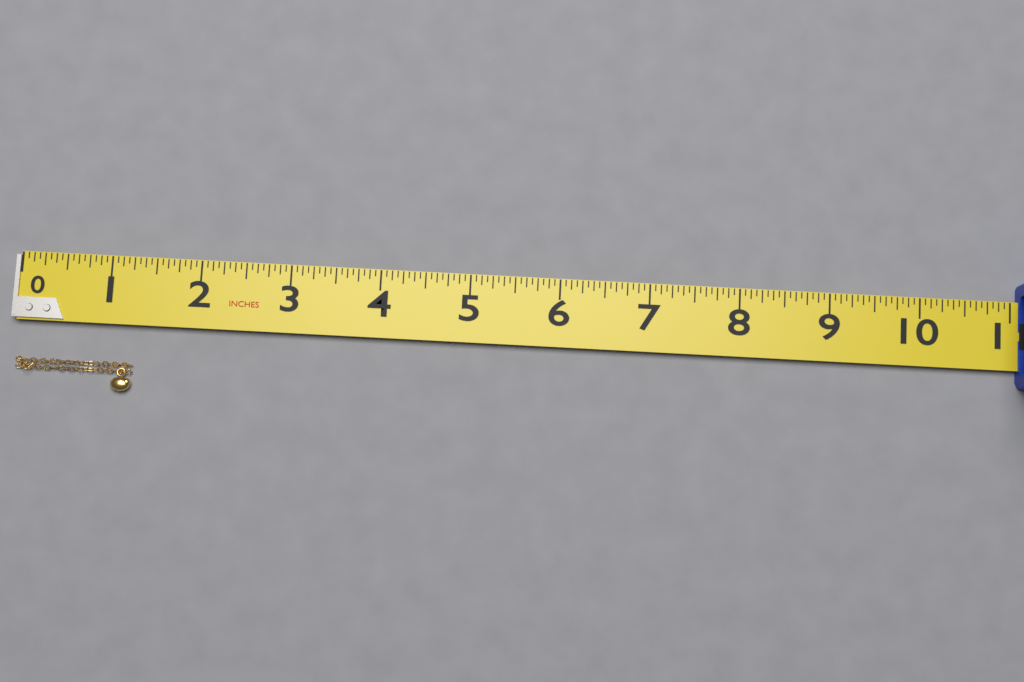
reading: 1.3125 in
